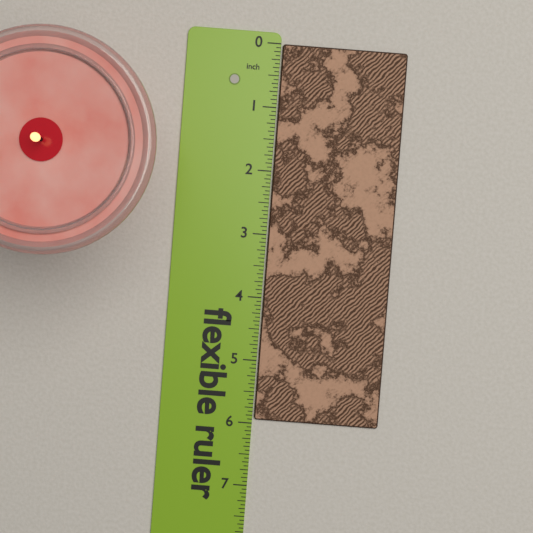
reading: 5.9375 in
